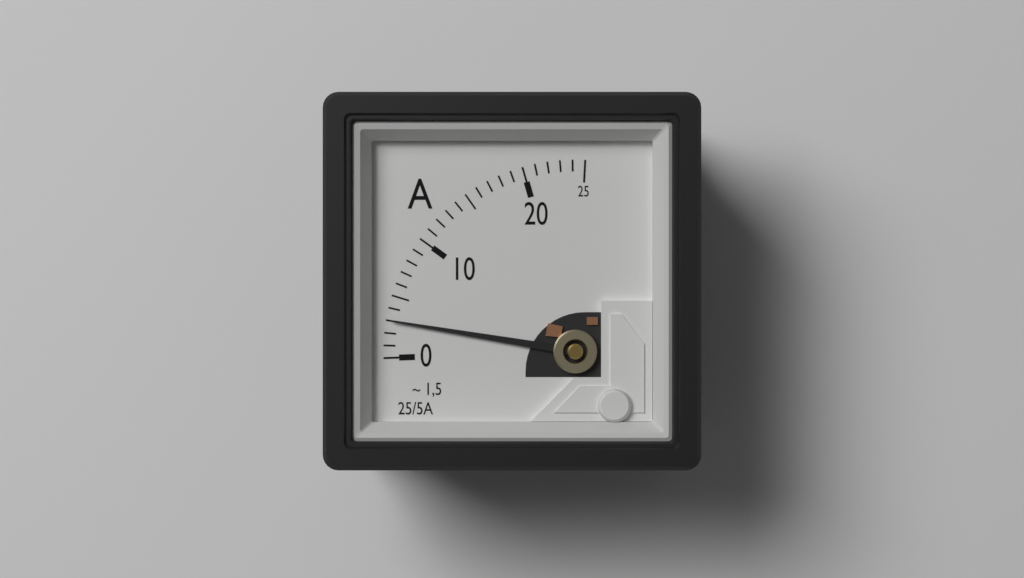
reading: 3 A
